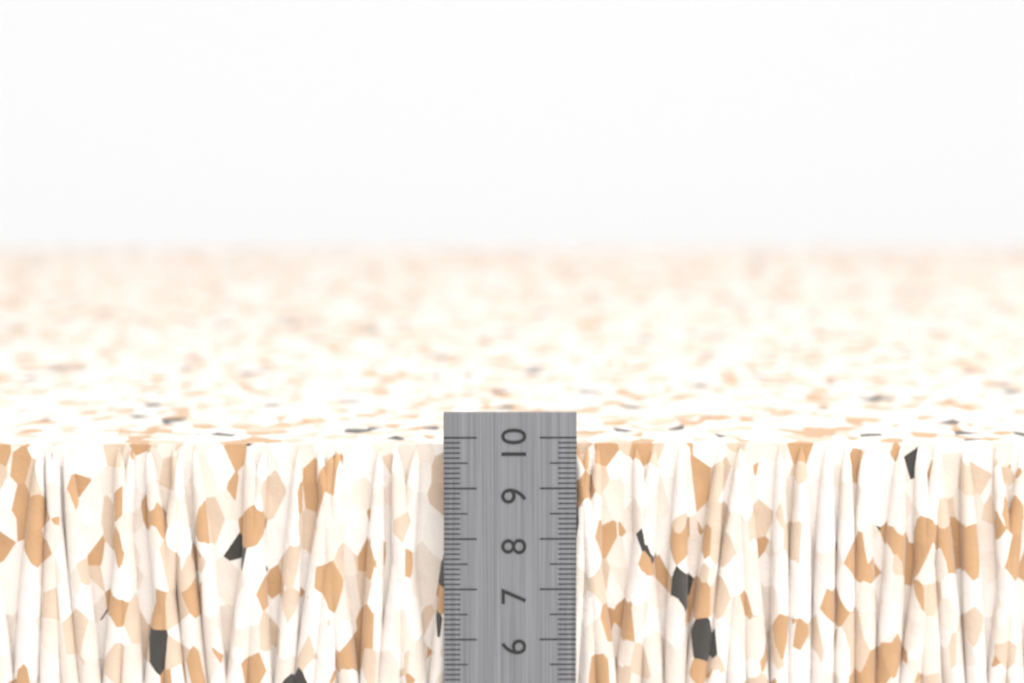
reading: 9.8 cm
